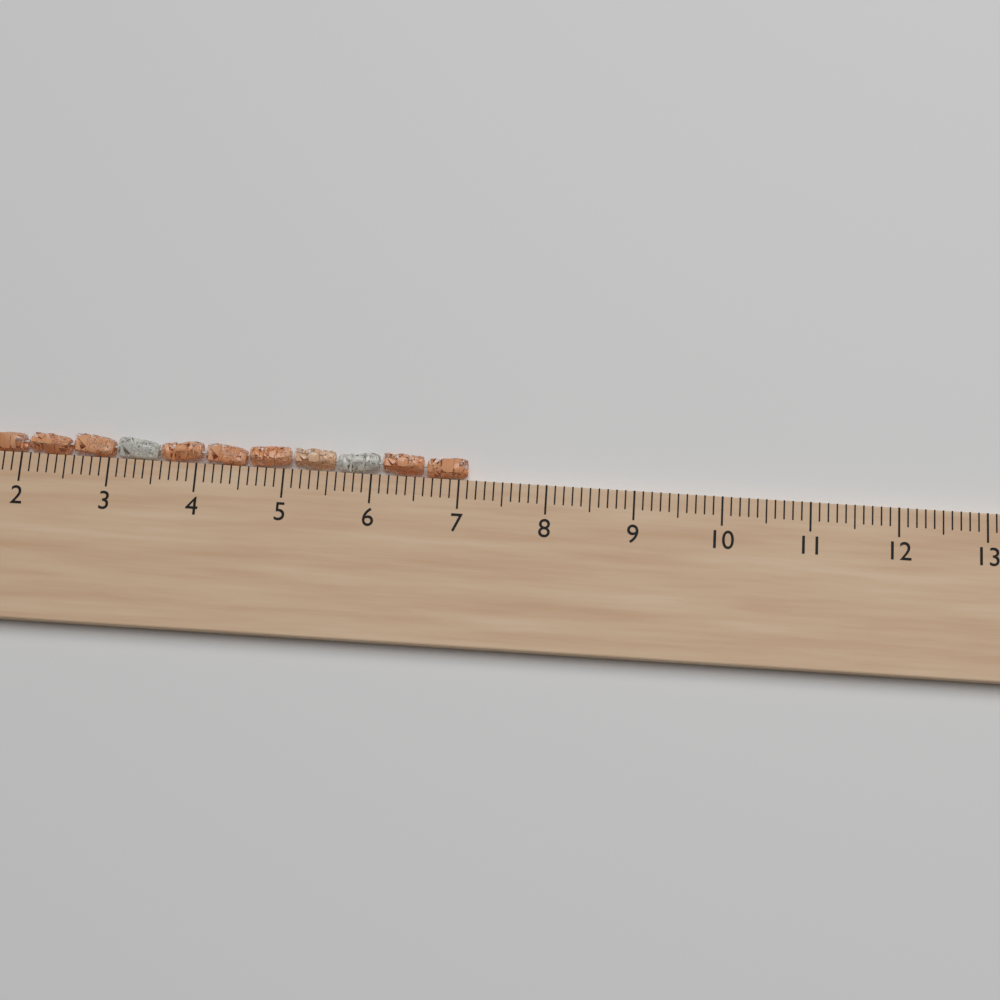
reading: 7.1 cm
